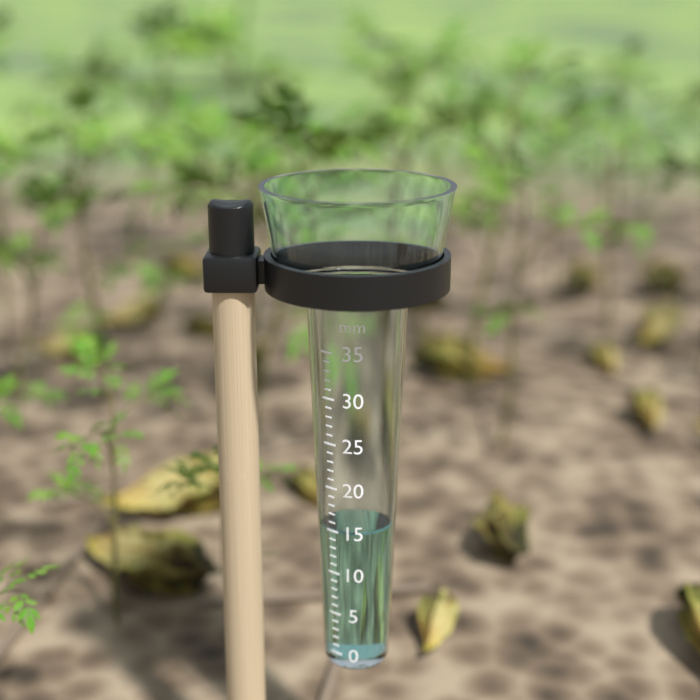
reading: 15 mm
